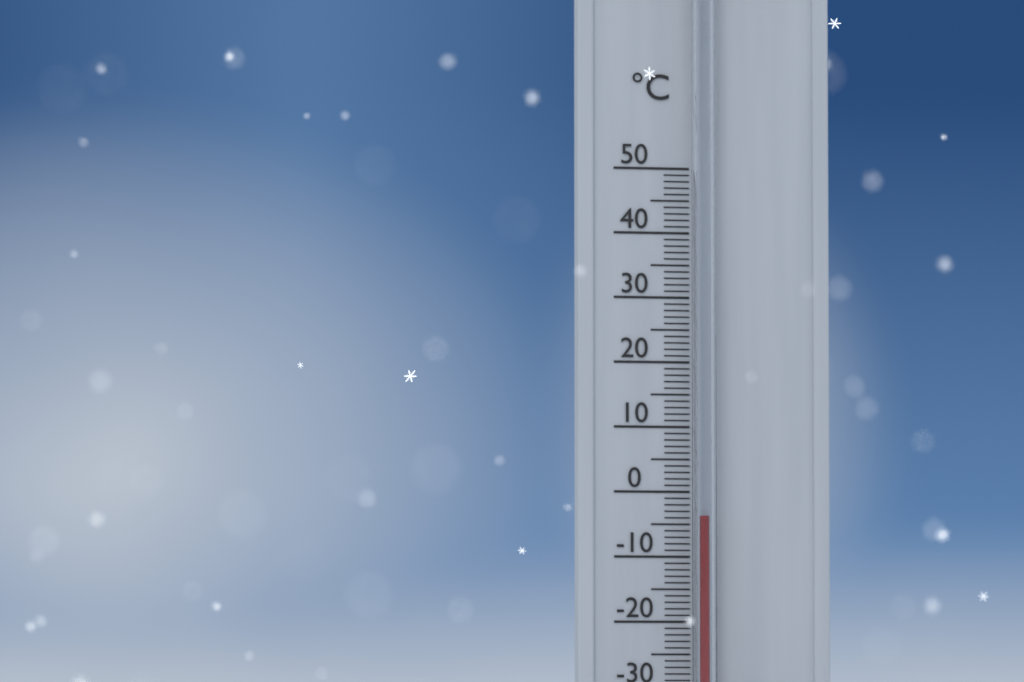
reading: -4 °C
